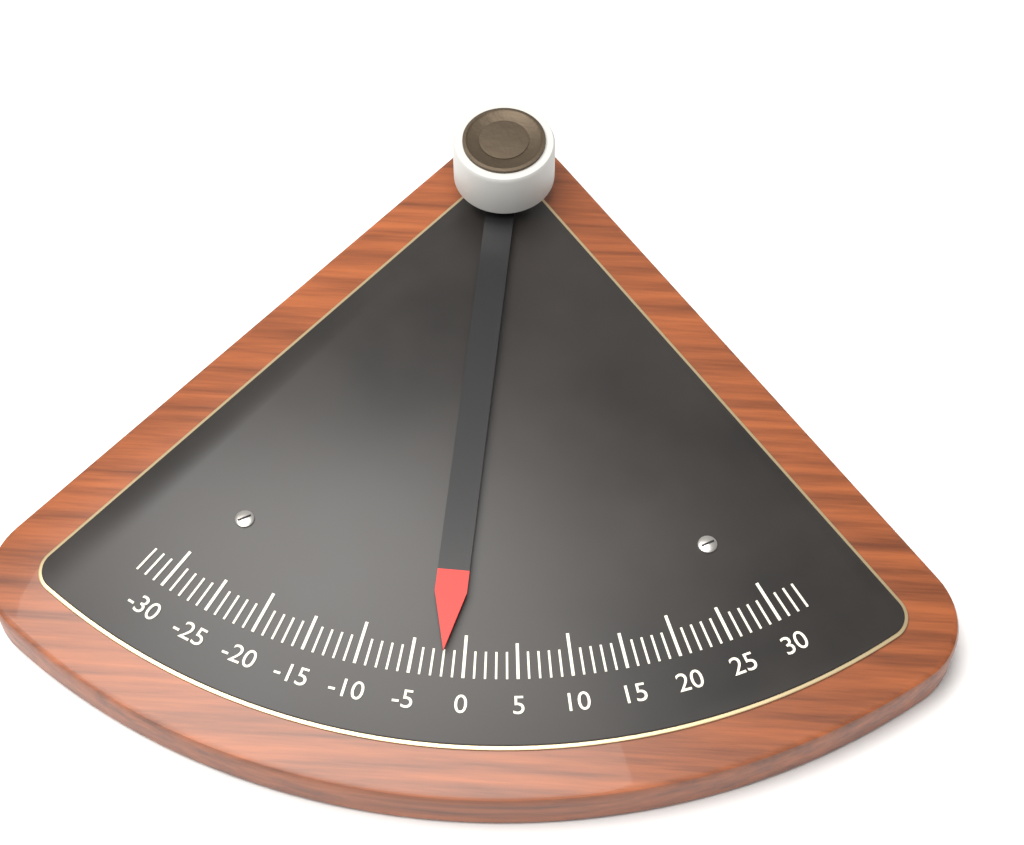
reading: -2 (no unit)
